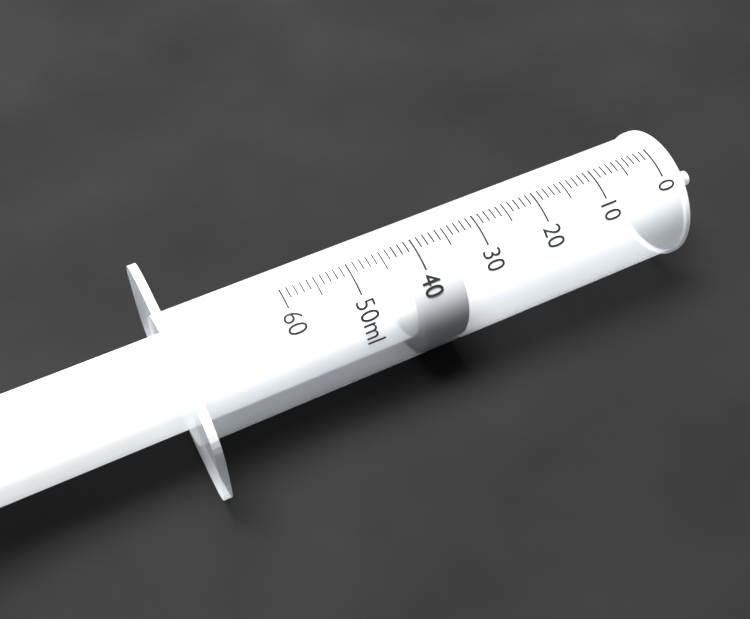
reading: 35 ml
